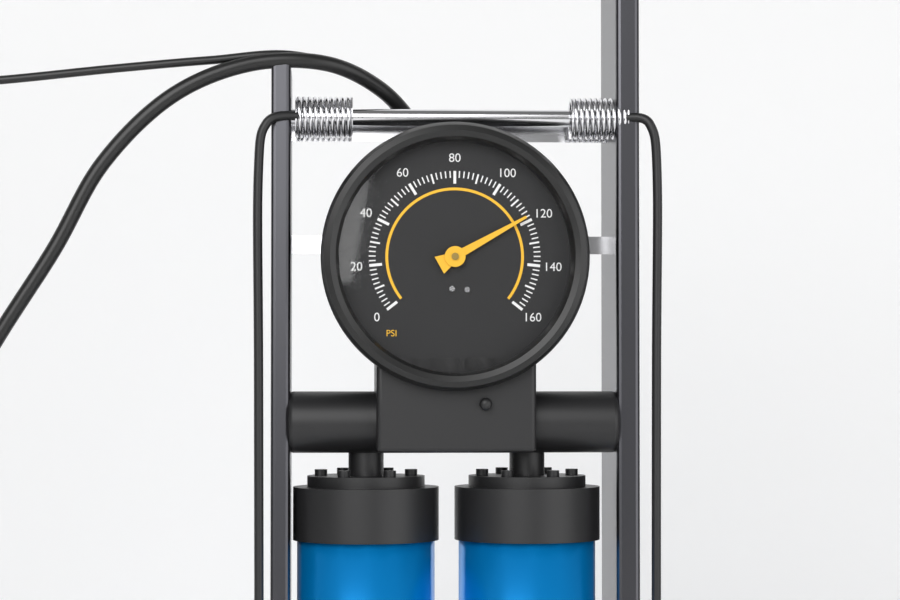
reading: 118 psi
